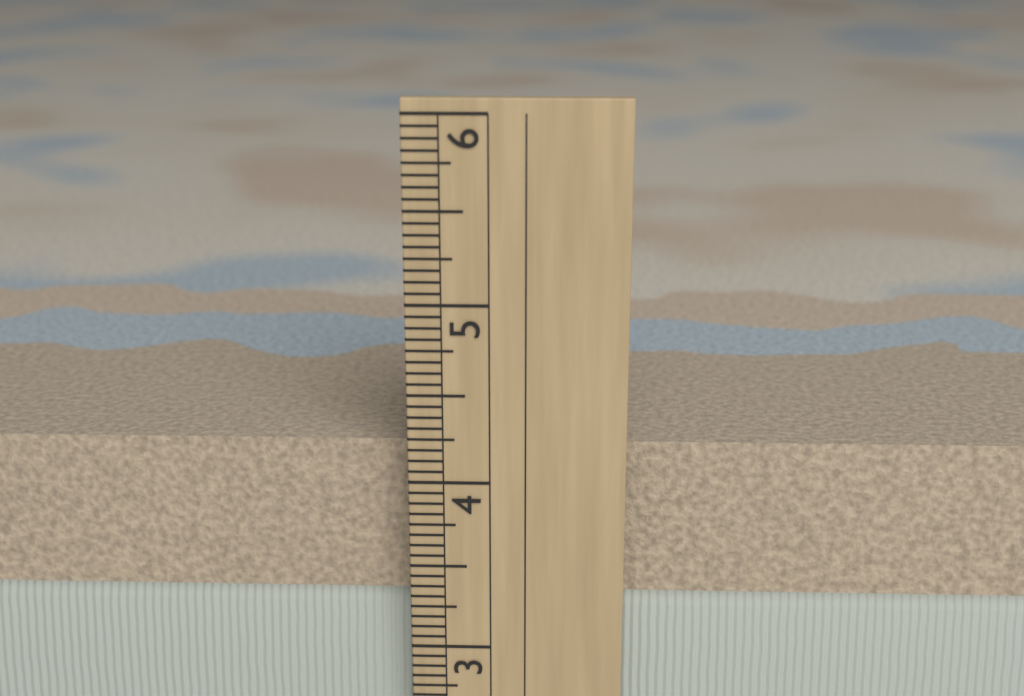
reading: 4.1875 in
